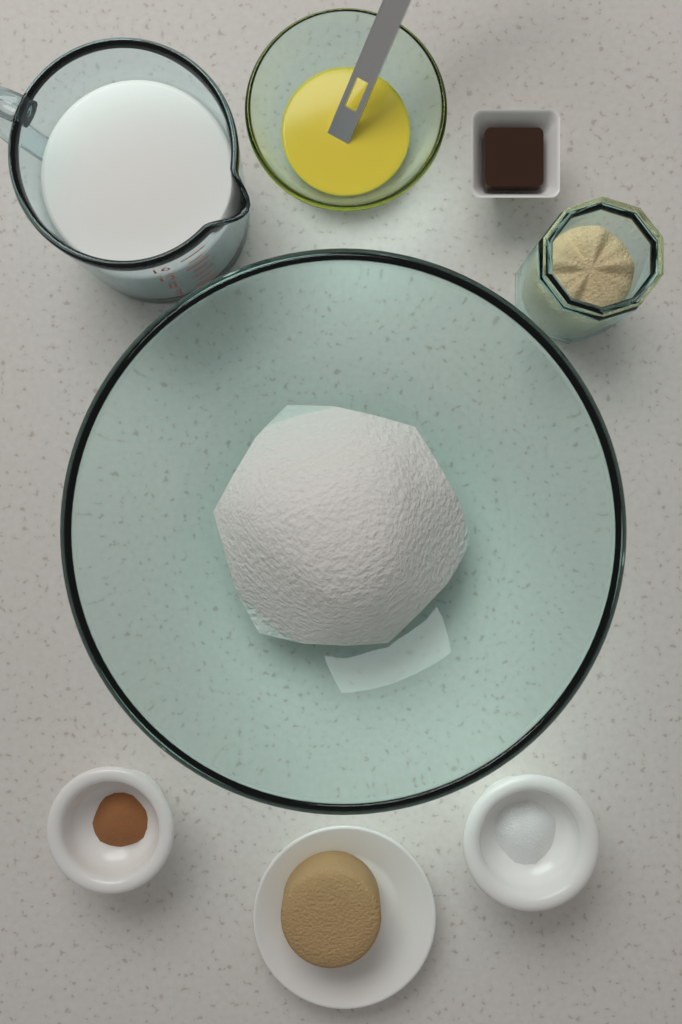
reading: 12 oz
